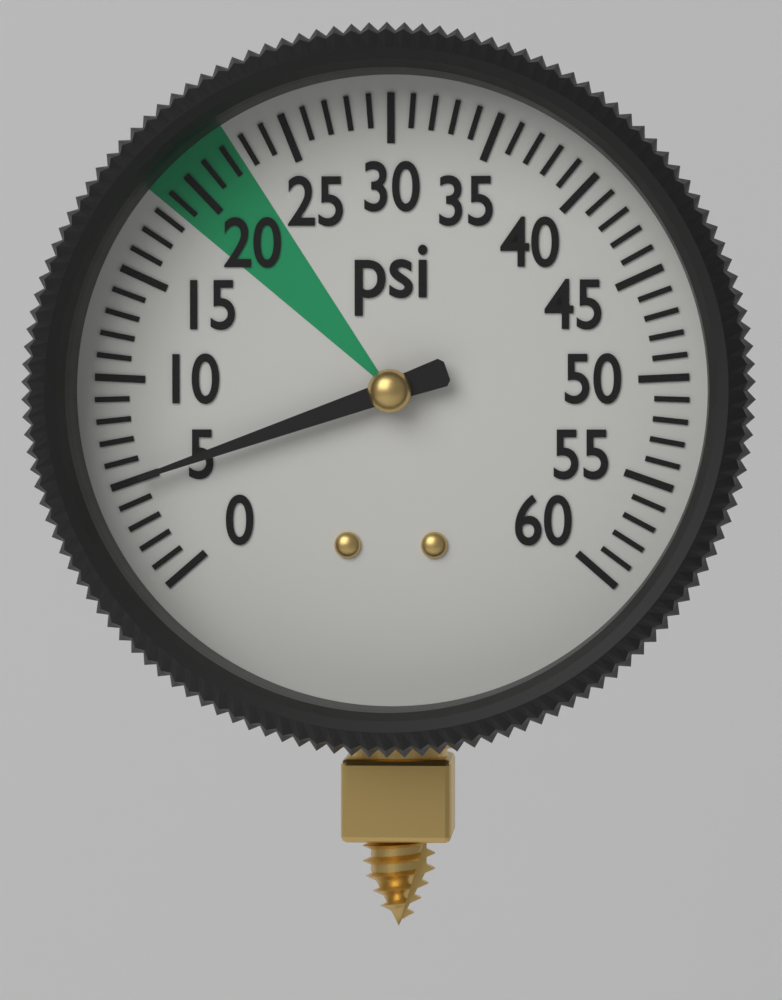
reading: 5 psi
